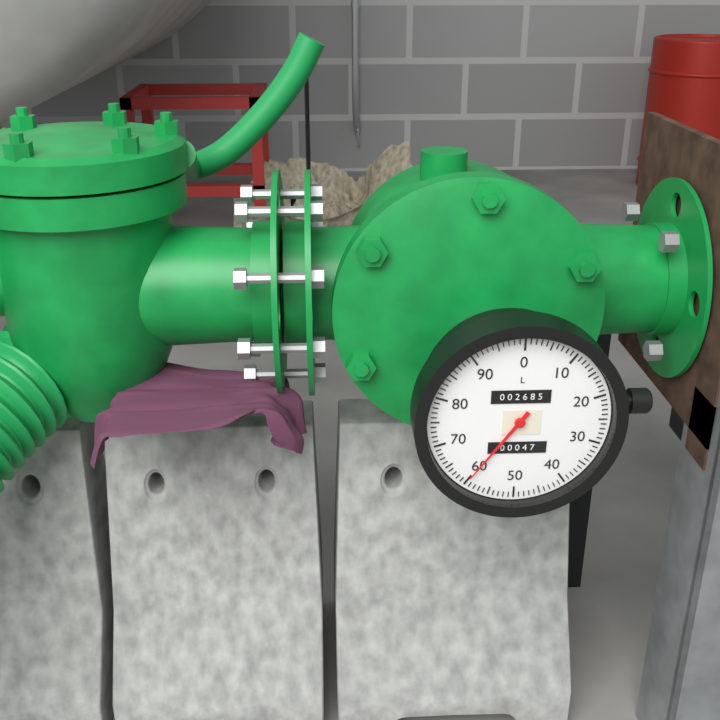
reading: 60 L
